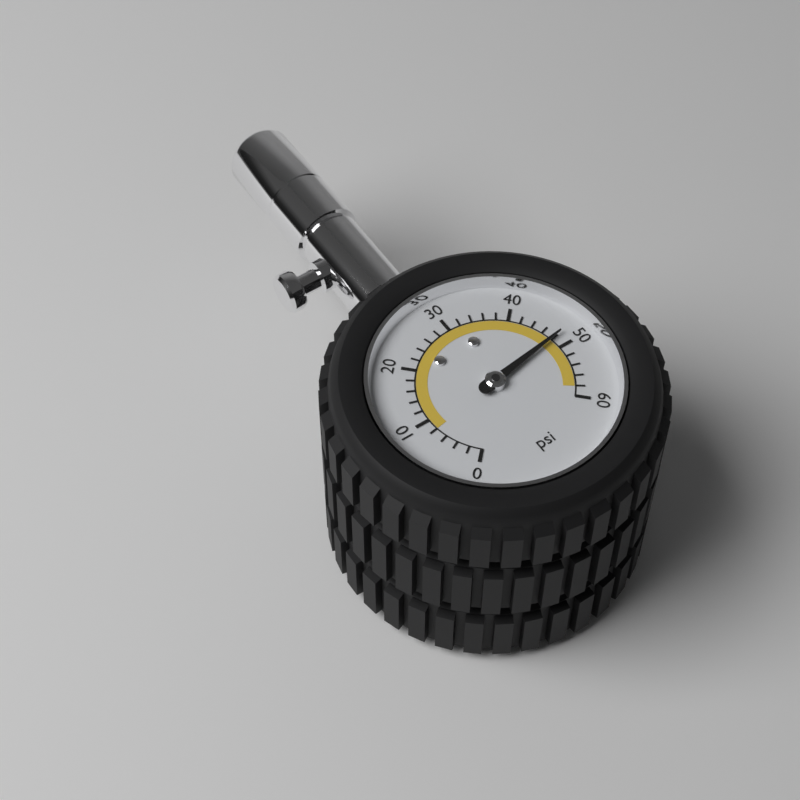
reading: 48 psi
